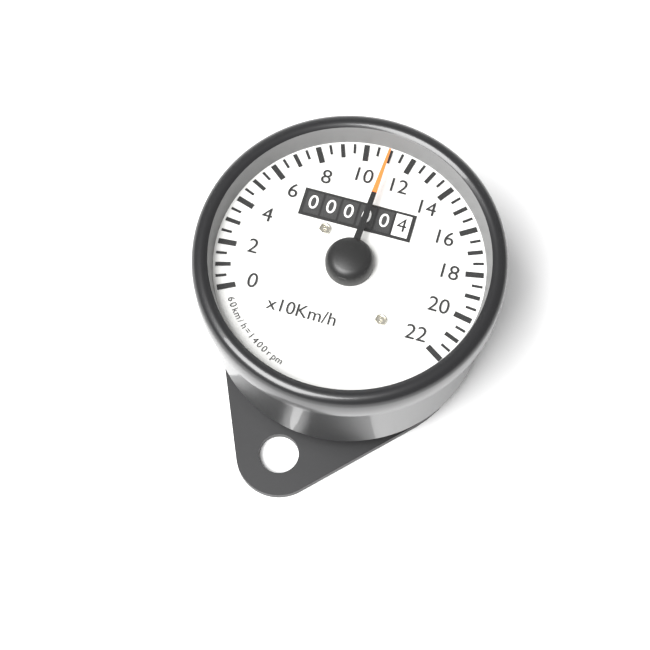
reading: 11.0 x10 km/h
